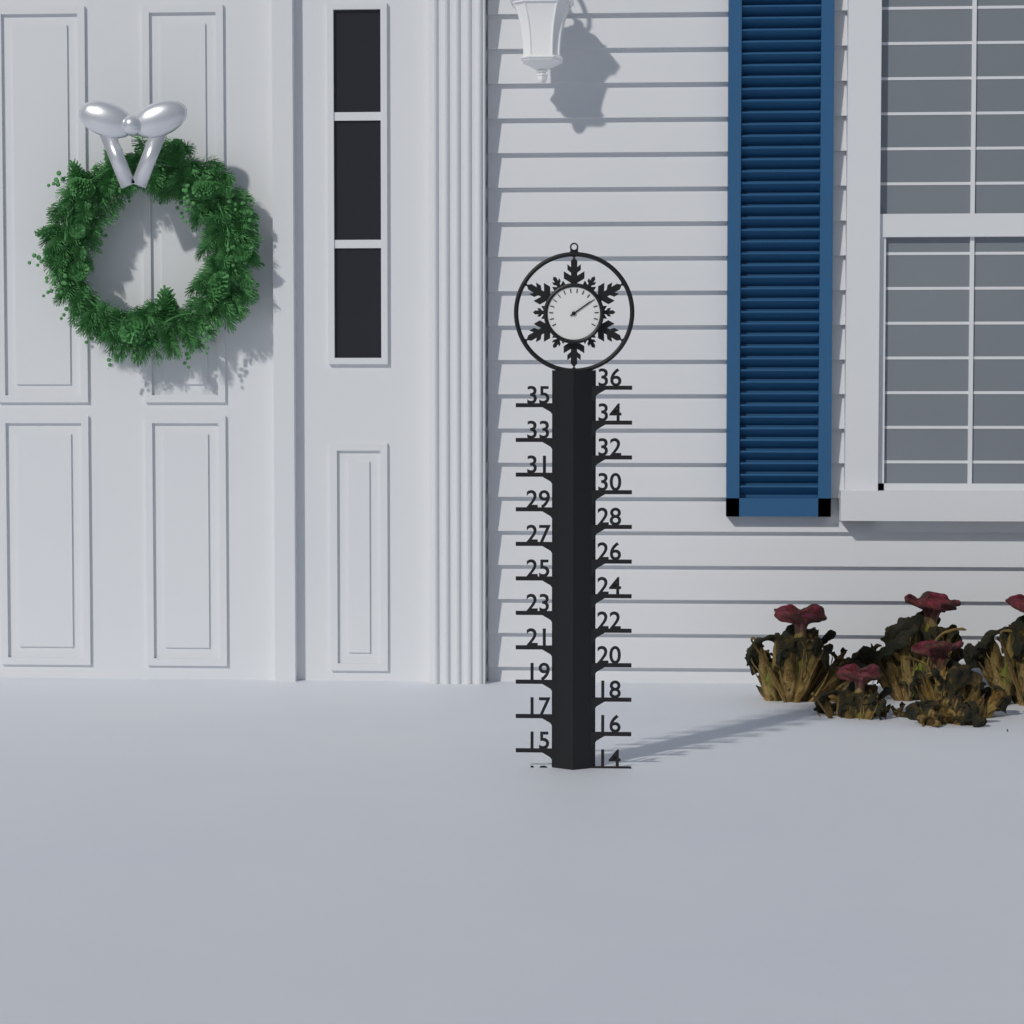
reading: 14 (no unit)
